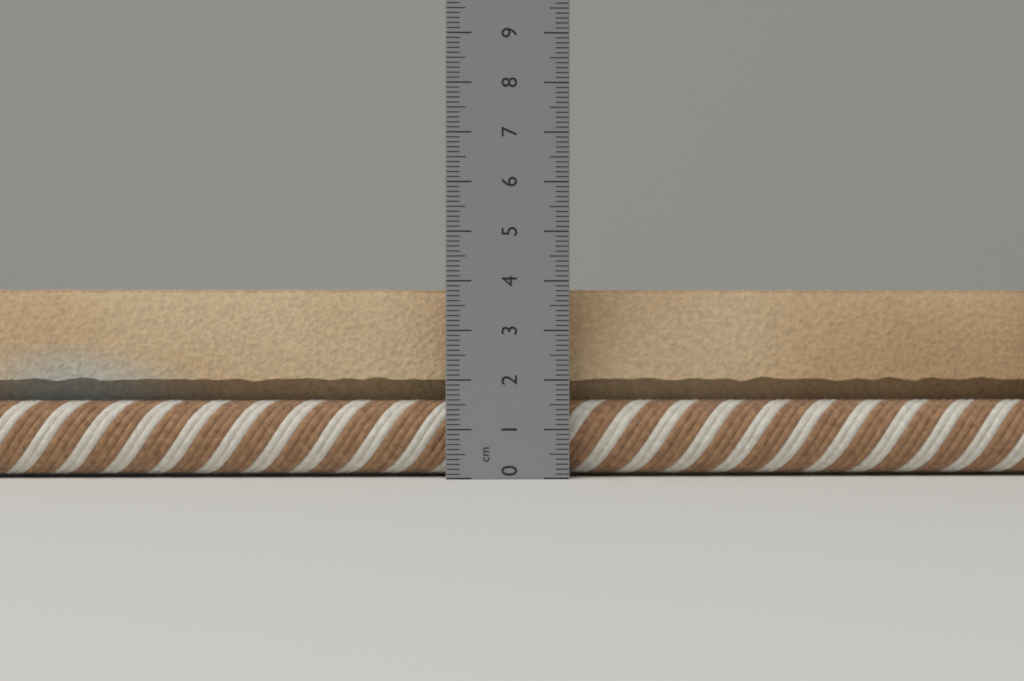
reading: 3.9 cm
